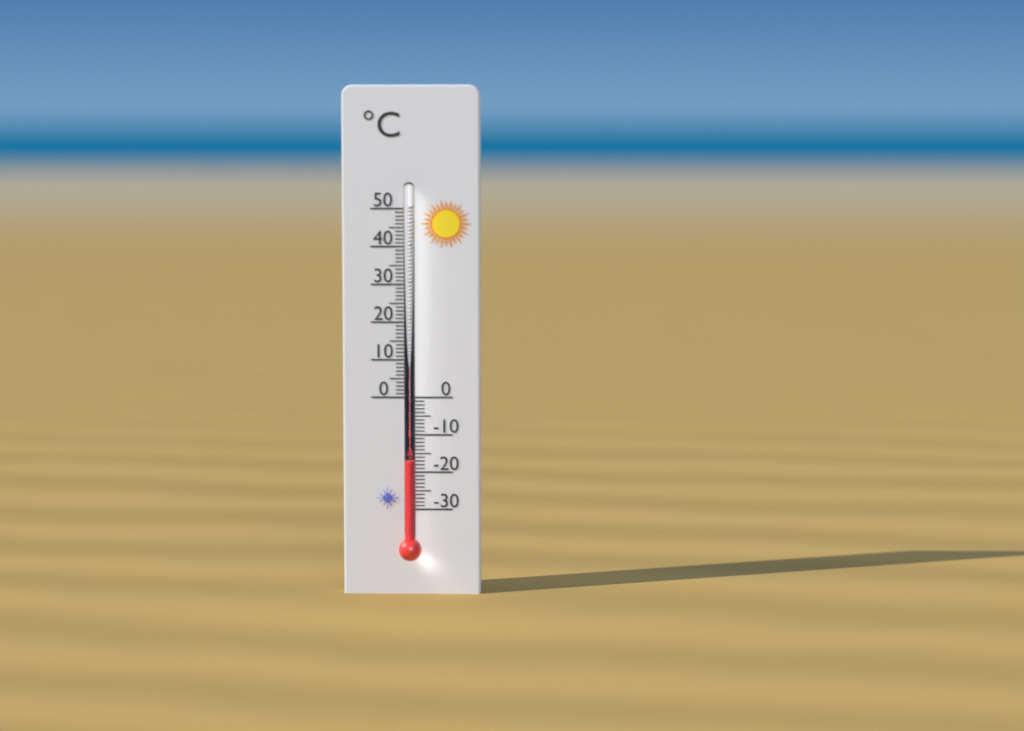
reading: -17 °C
